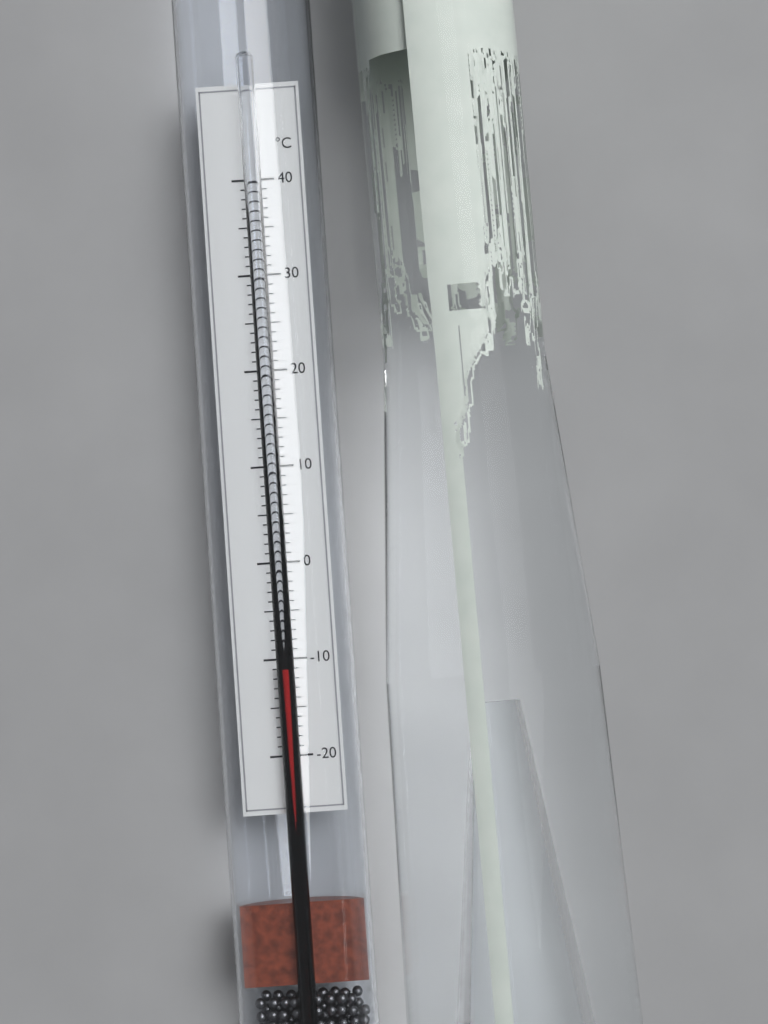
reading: -11 °C
